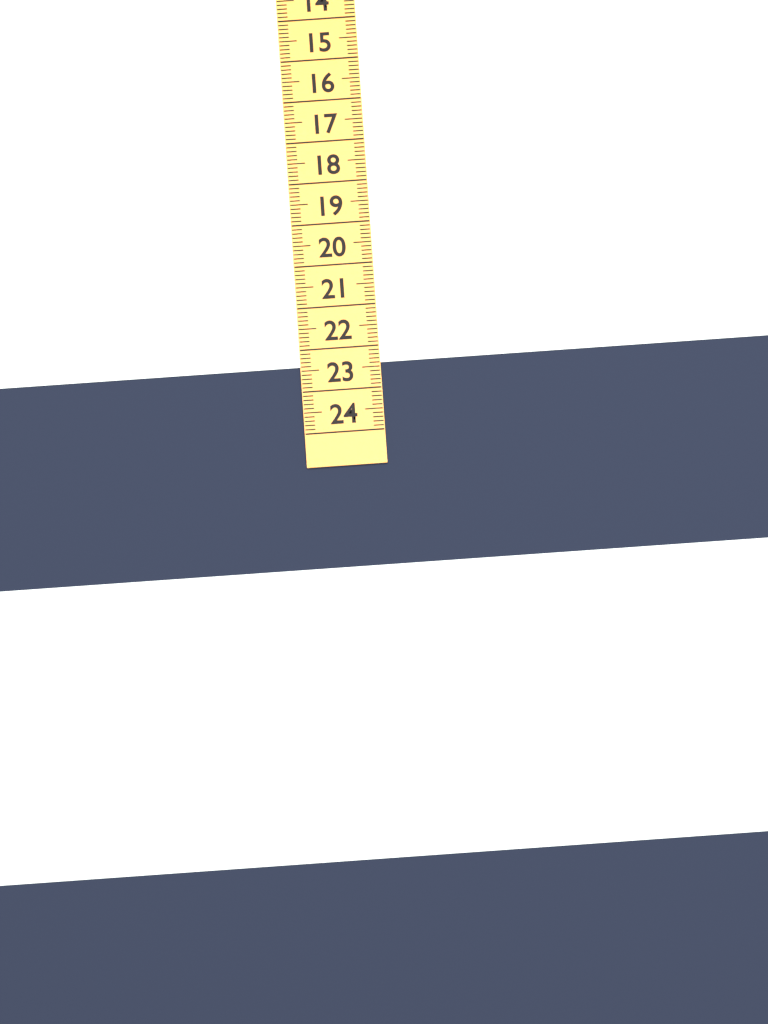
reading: 22.4 (no unit)
